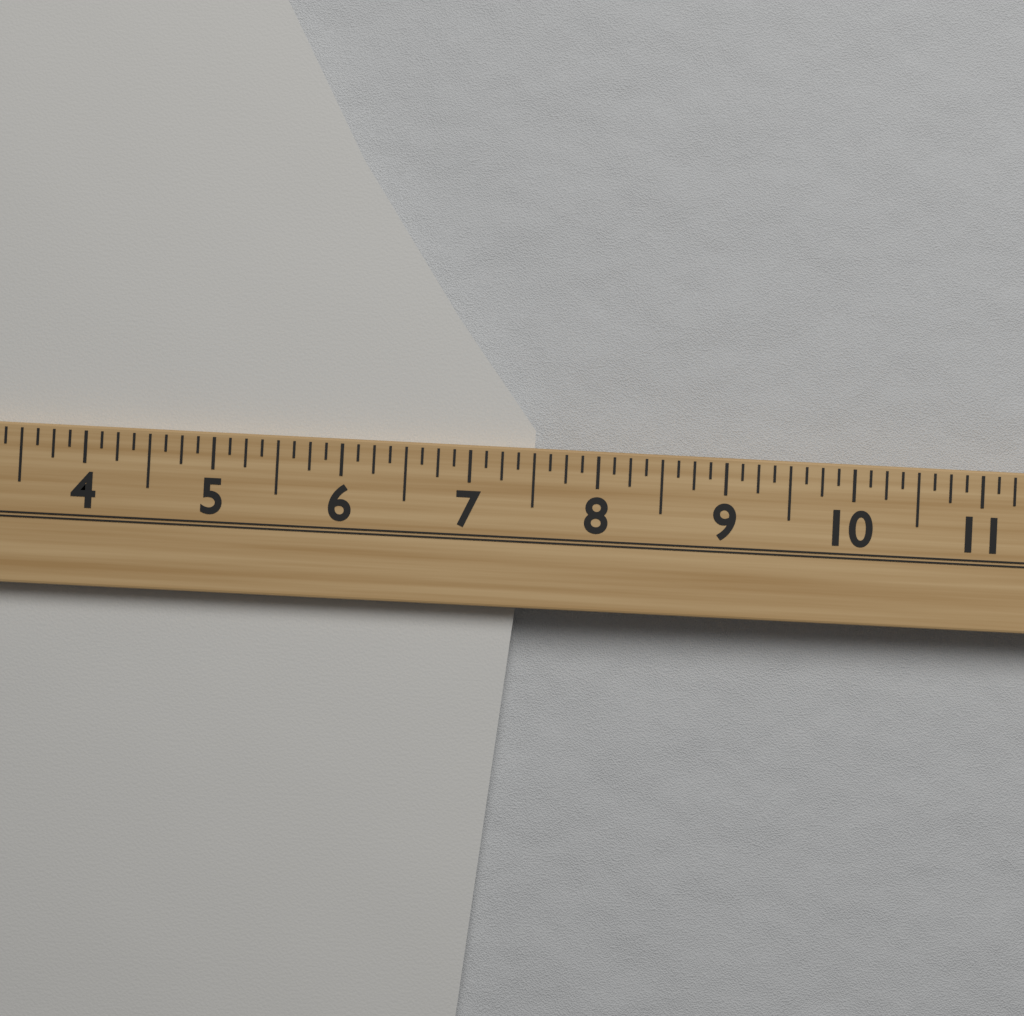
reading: 7.500 (no unit)
